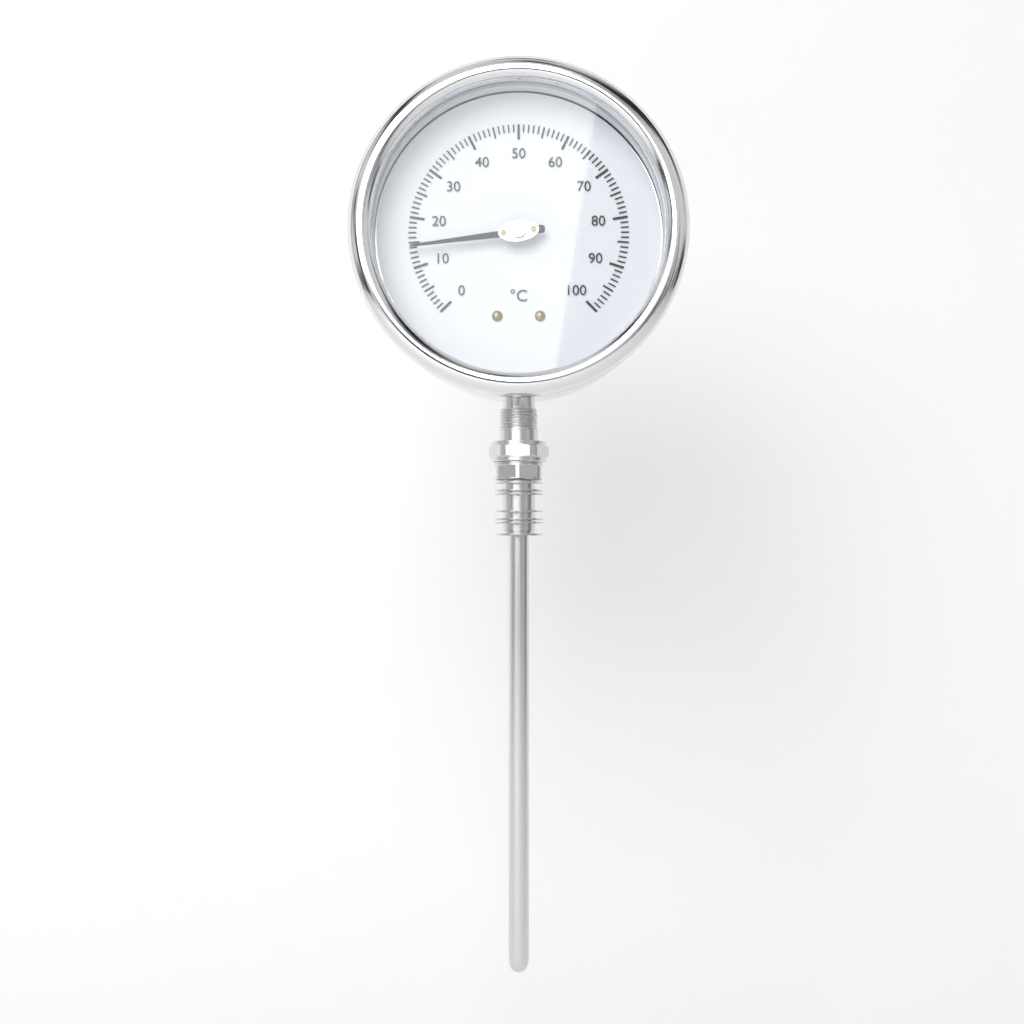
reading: 14 °C
